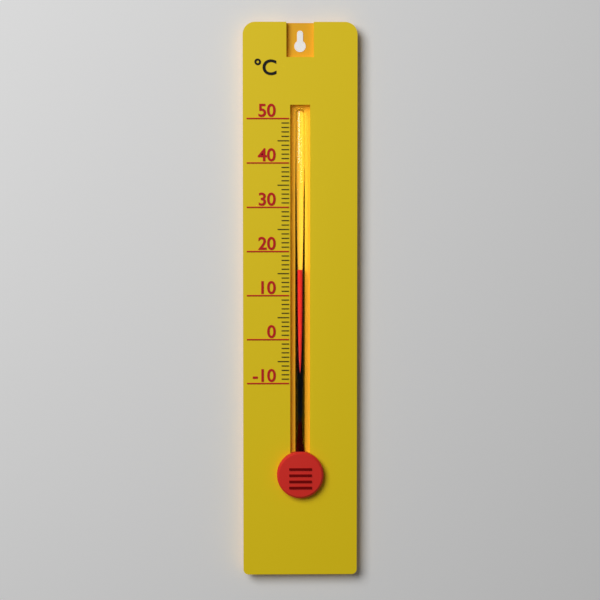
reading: 16 °C
